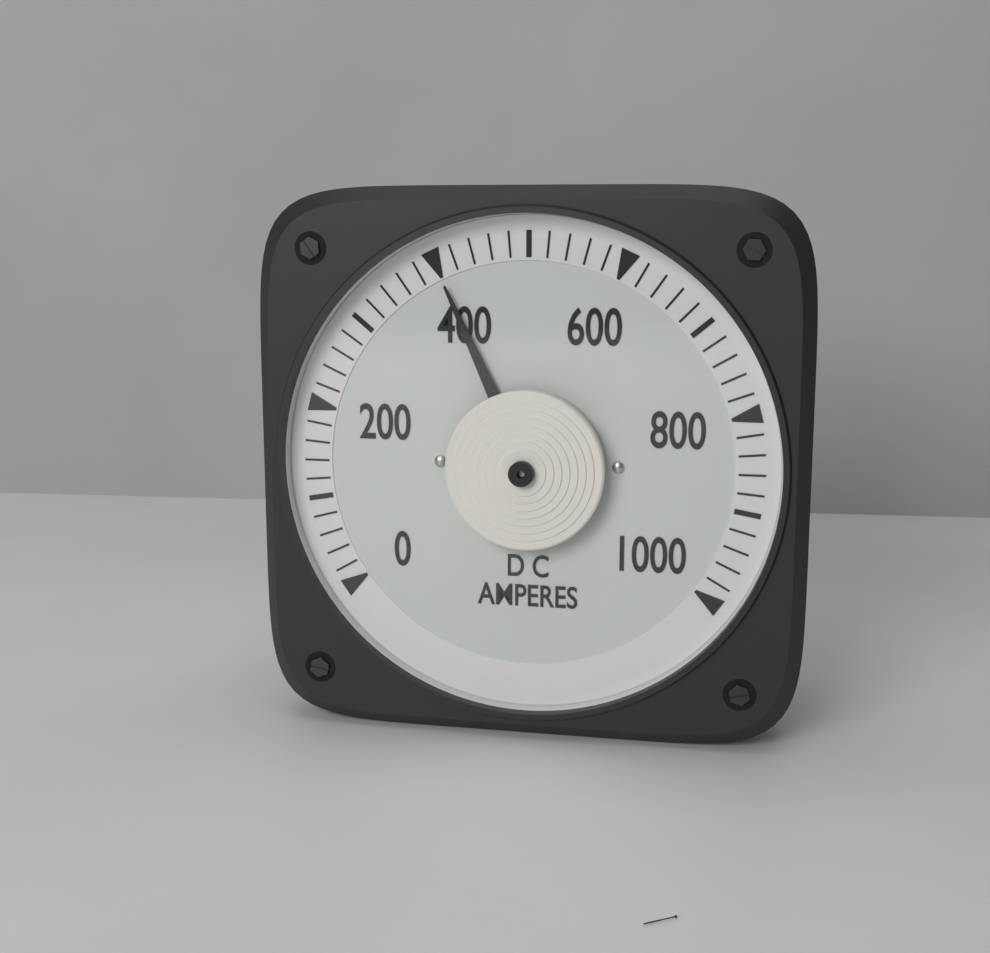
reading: 400 A
